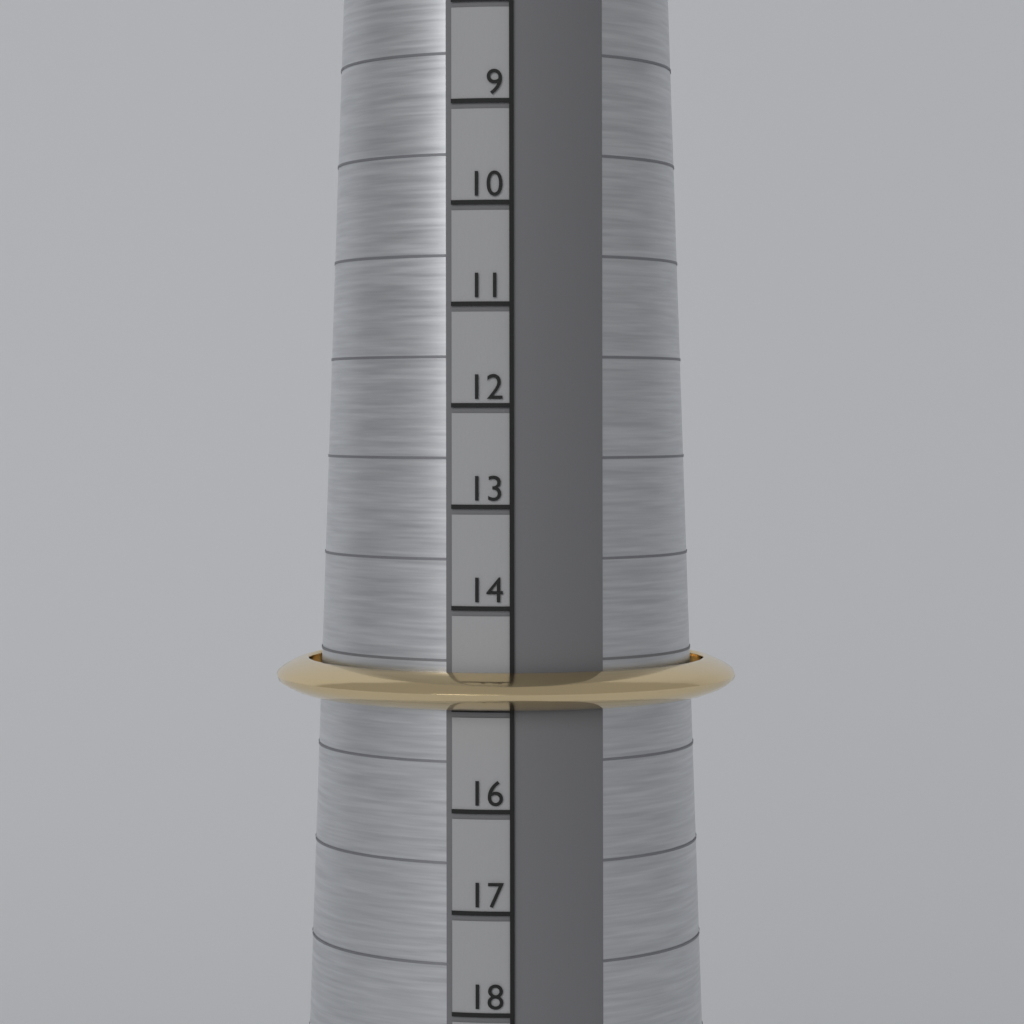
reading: 15 (no unit)
